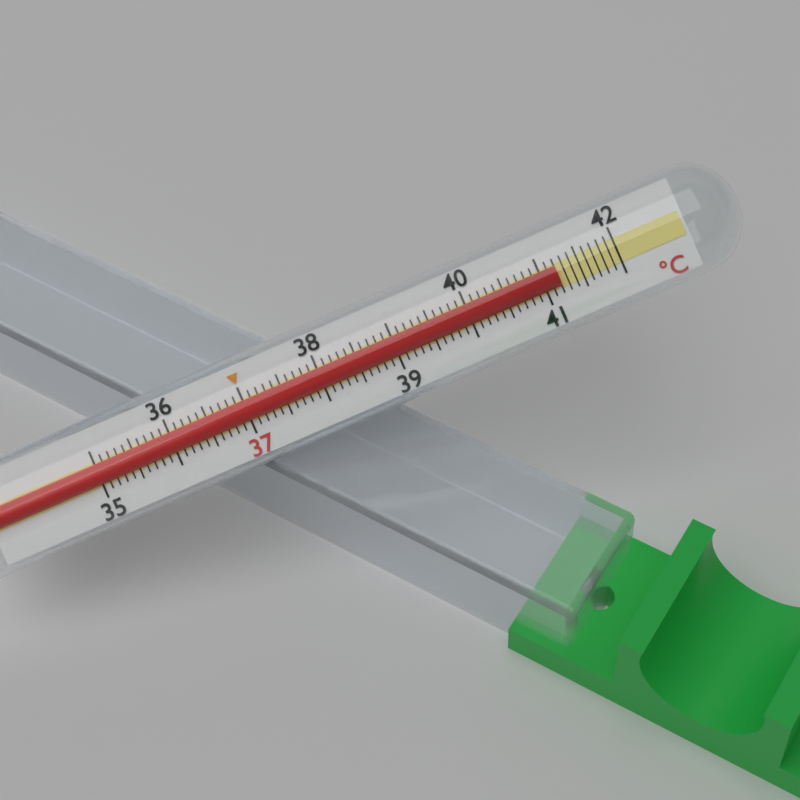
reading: 41.2 °C
